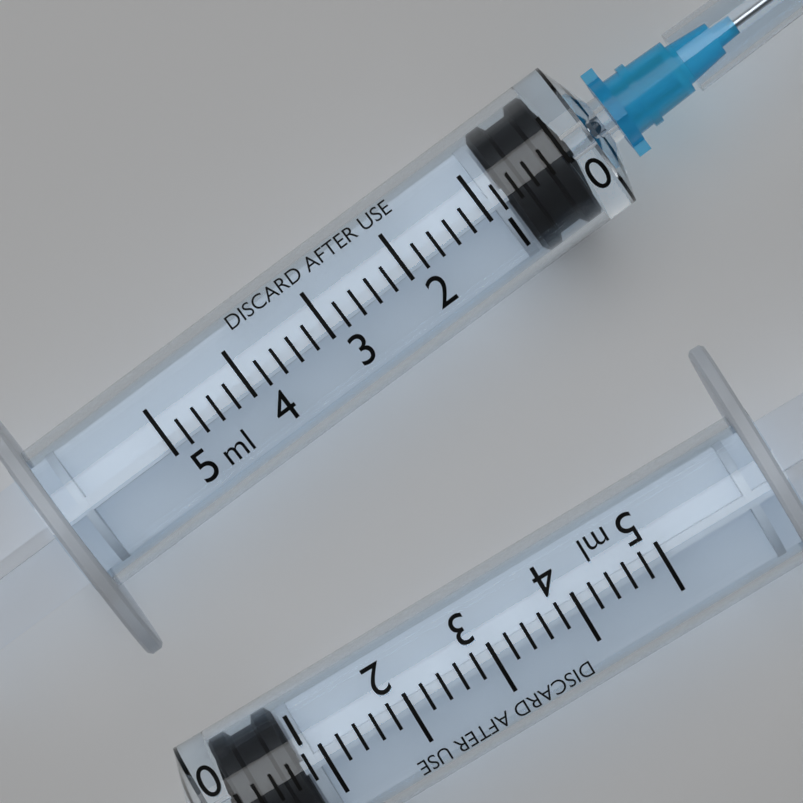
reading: 0.0 ml
